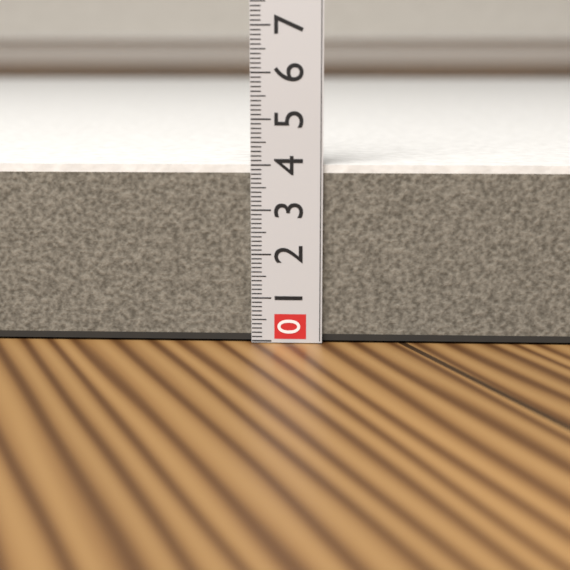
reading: 4.0 (no unit)
